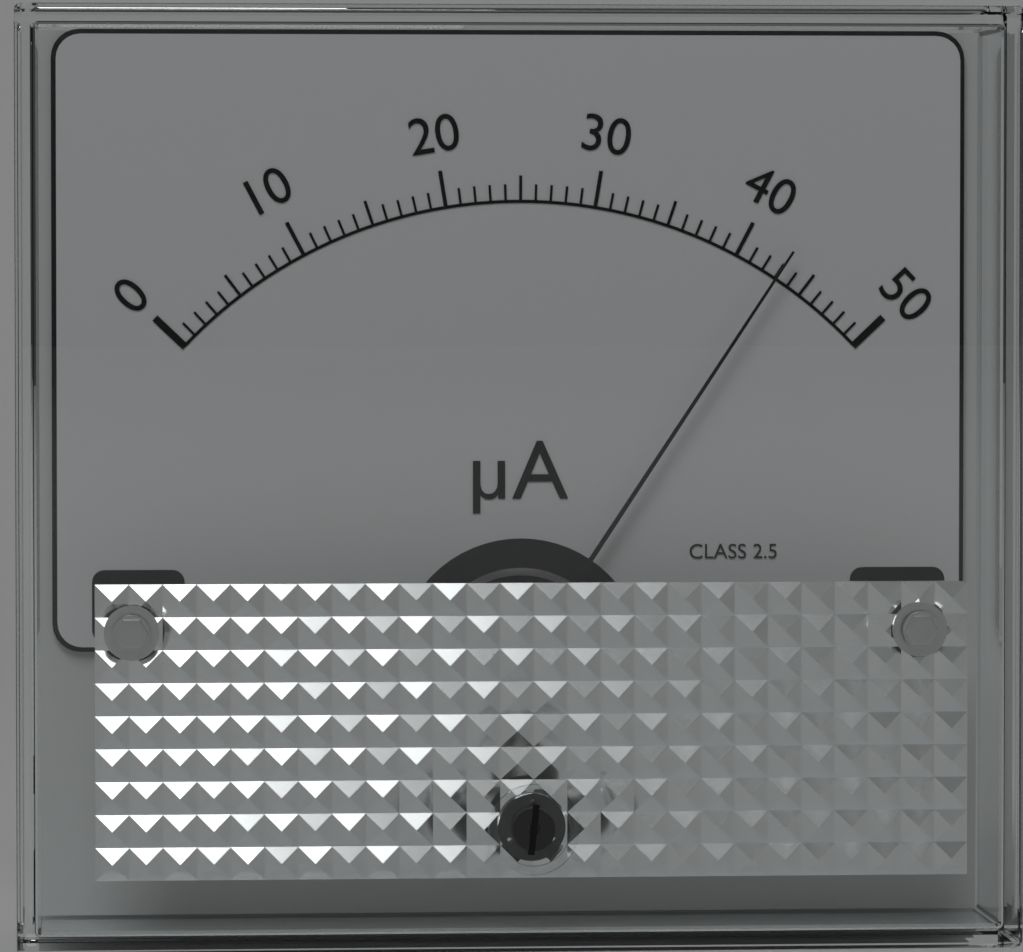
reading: 43 µA
